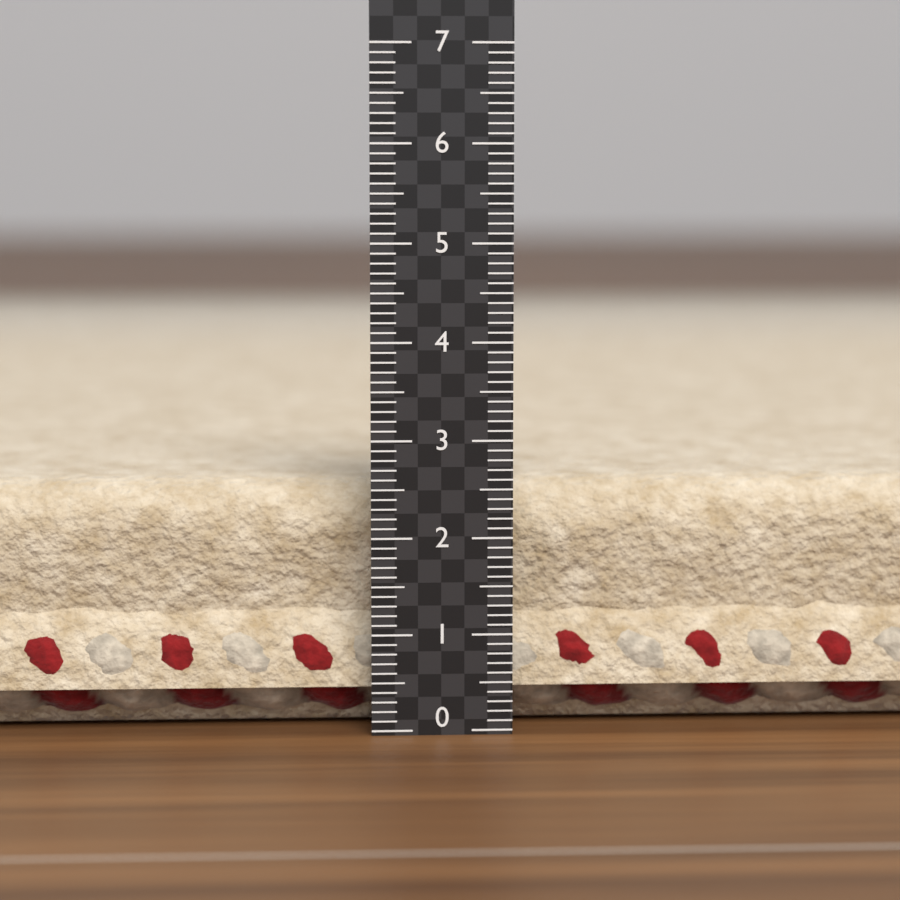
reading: 2.5 (no unit)
